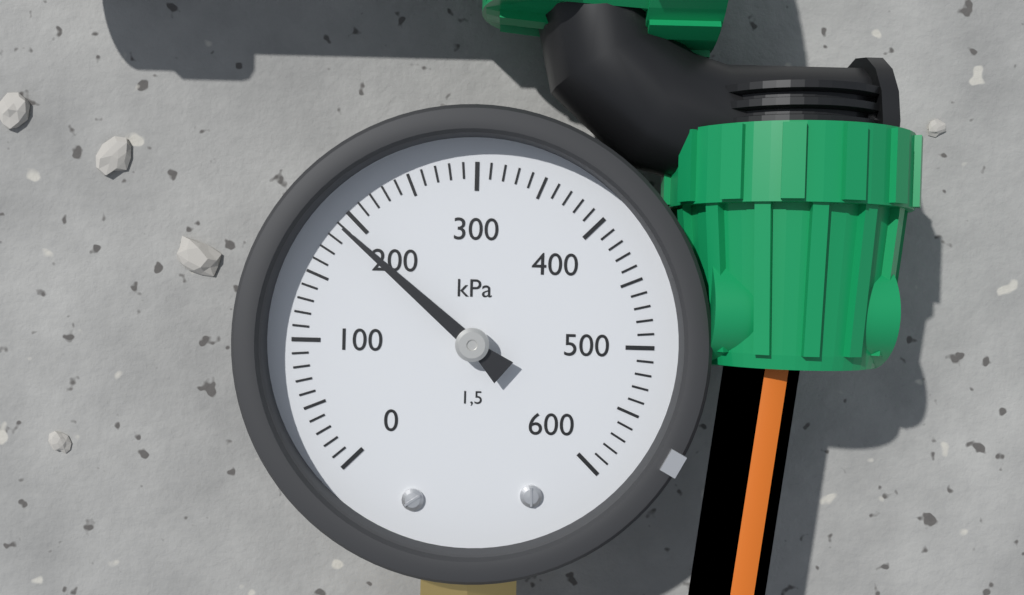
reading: 190 kPa
